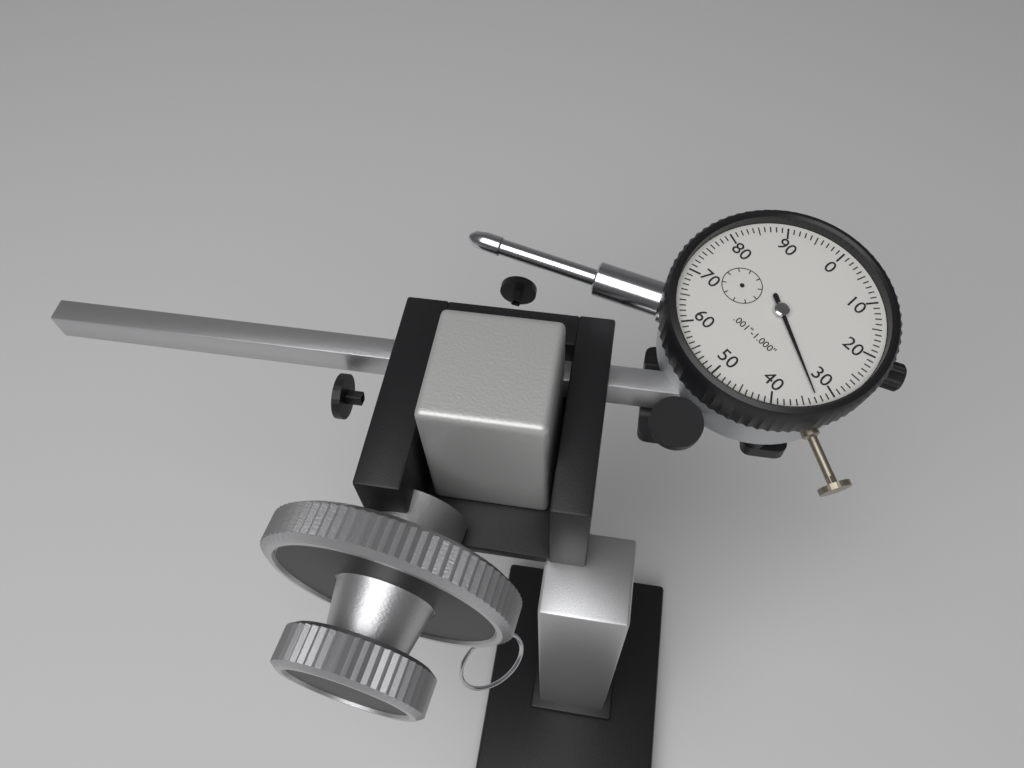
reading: 0.033 in
